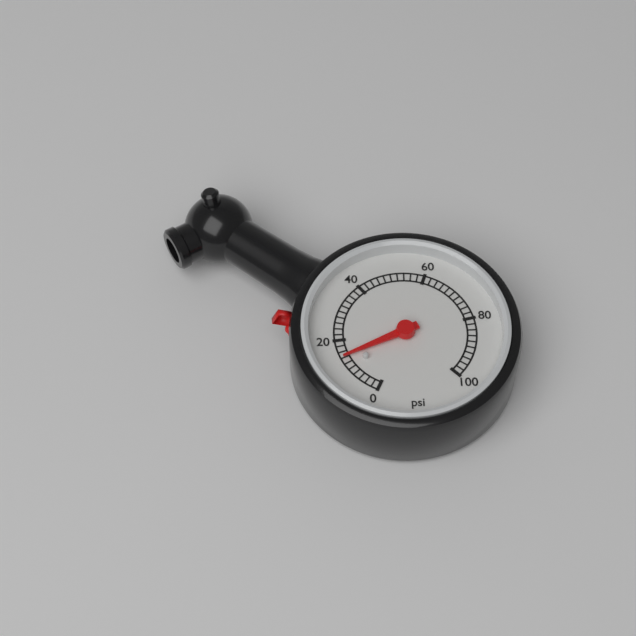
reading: 14 psi
